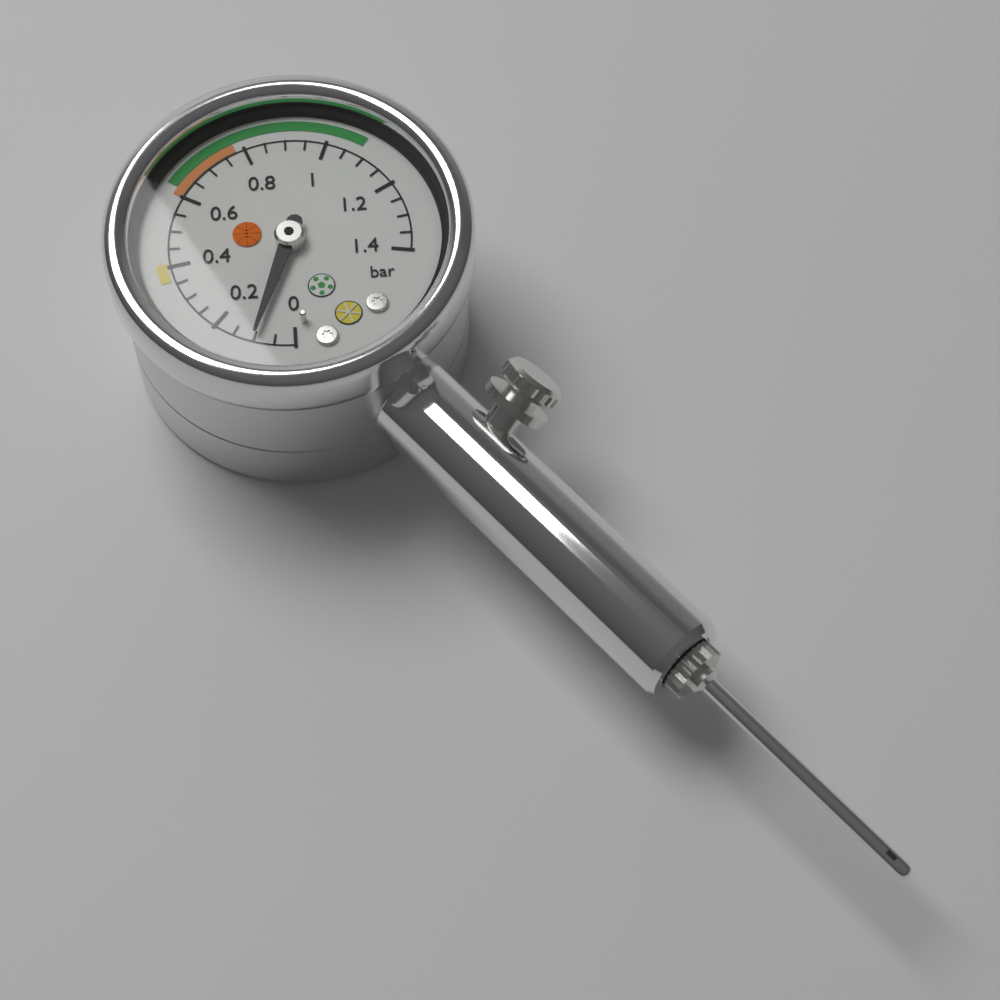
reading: 0.10 bar
